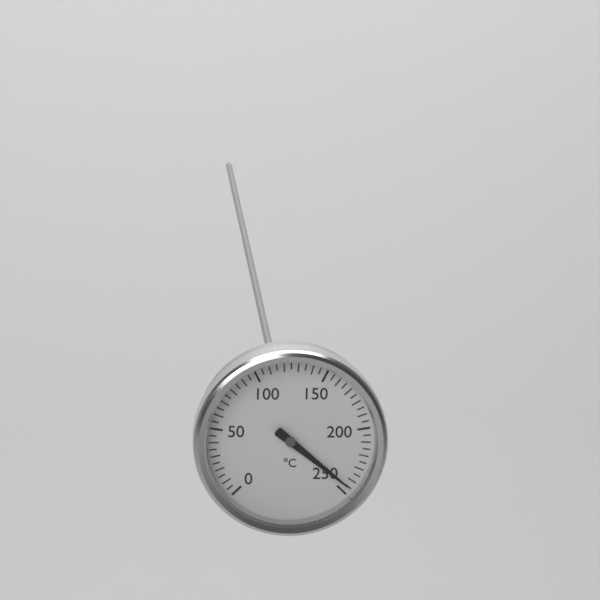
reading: 245 °C
